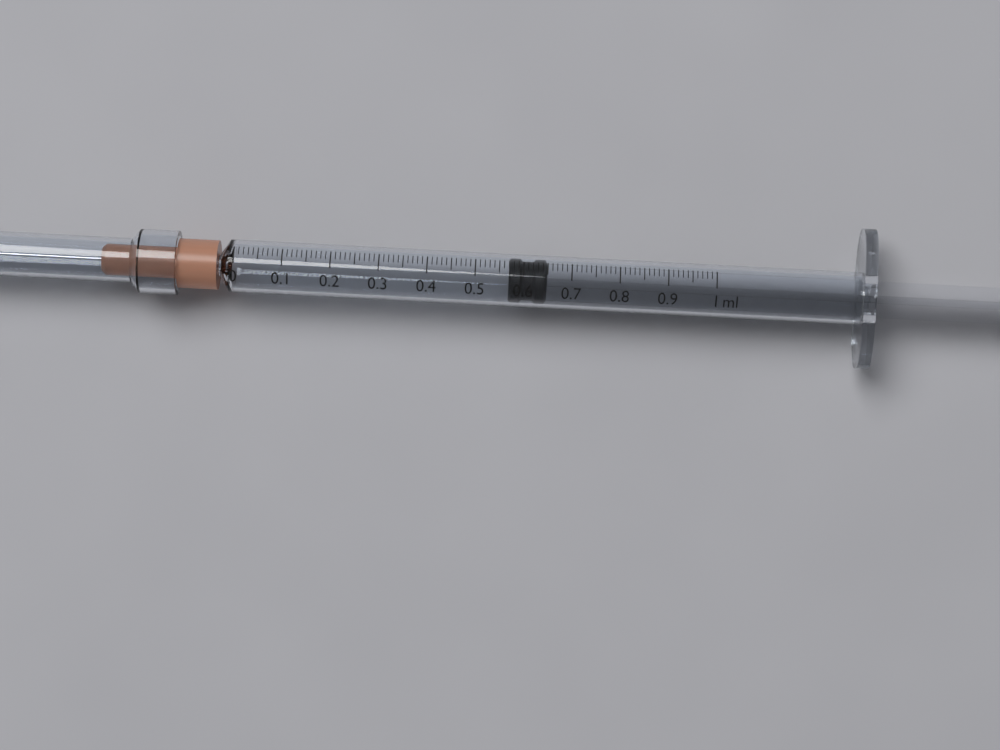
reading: 0.57 ml
